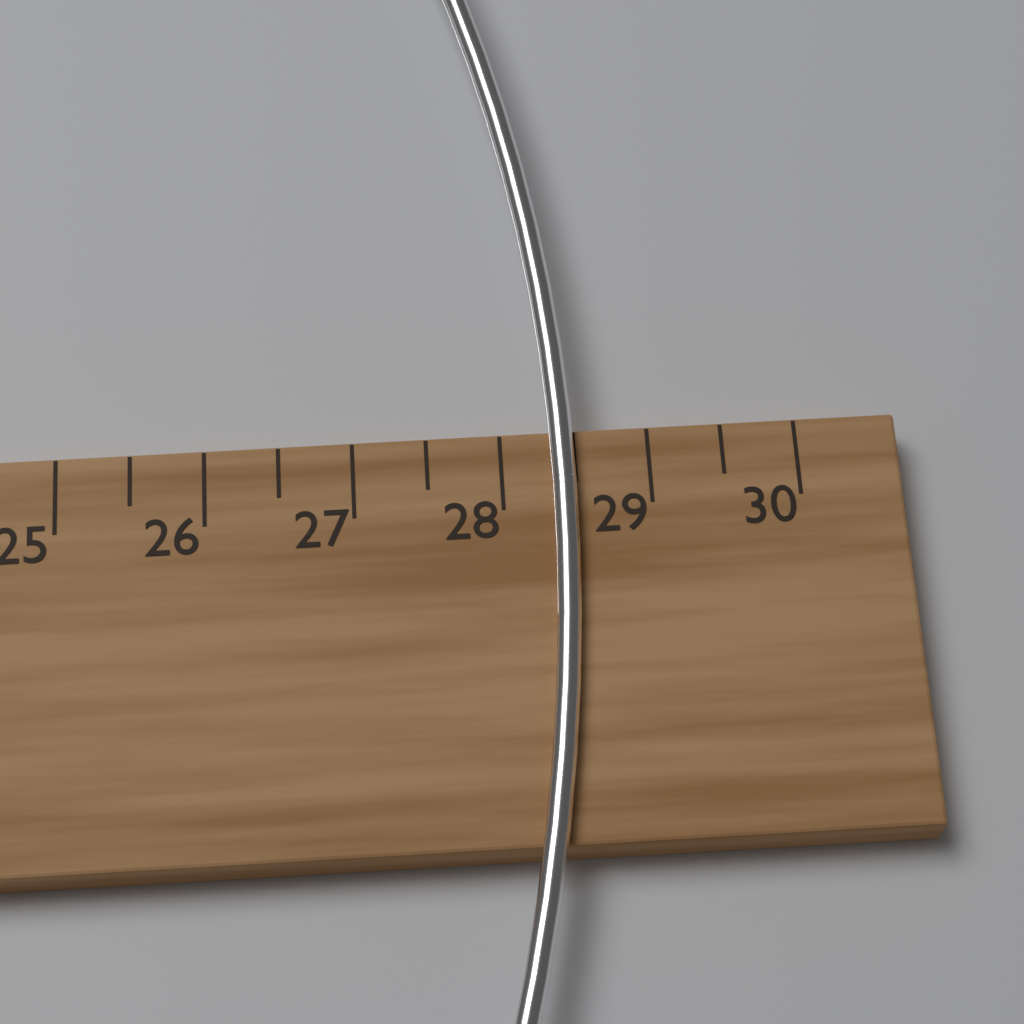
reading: 28.5 cm
